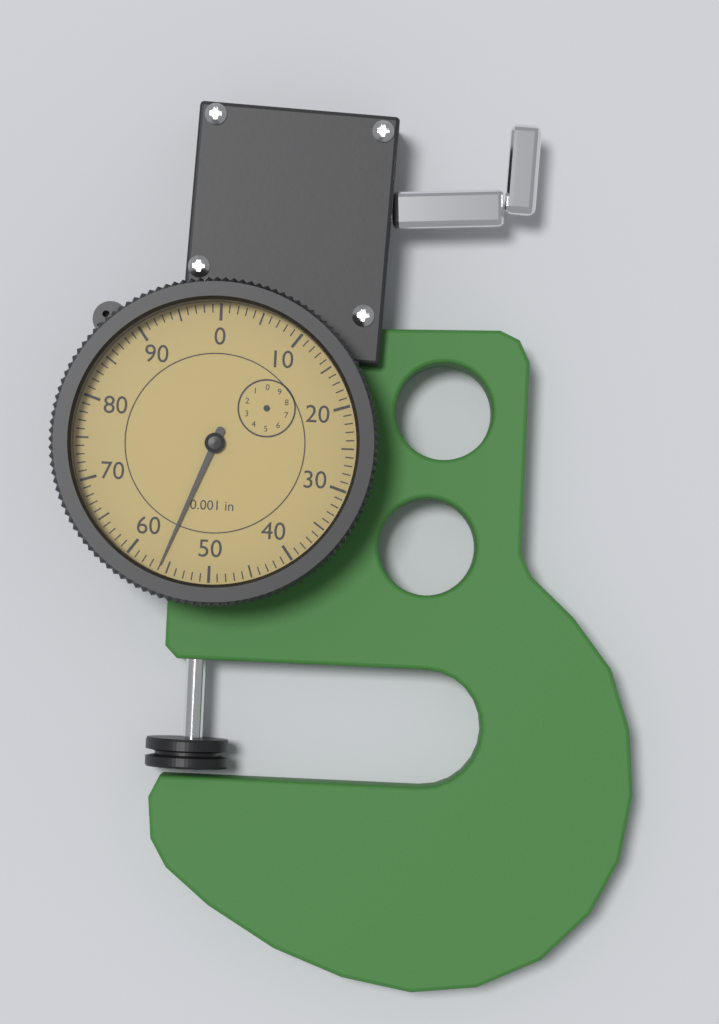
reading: 56 0.001 in
